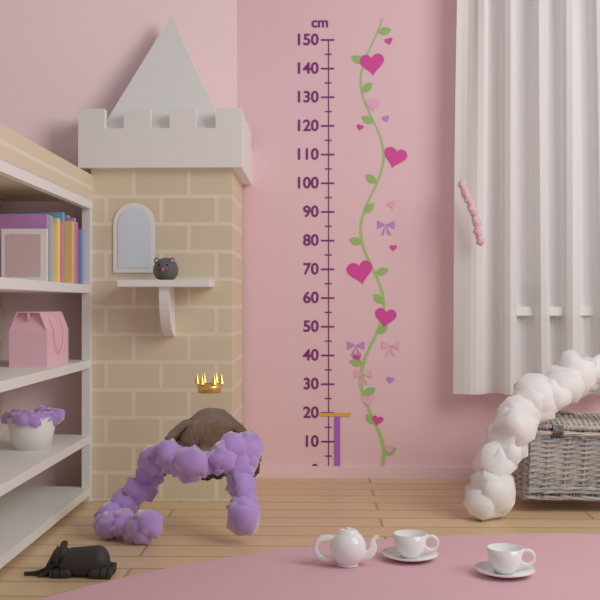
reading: 20 cm
